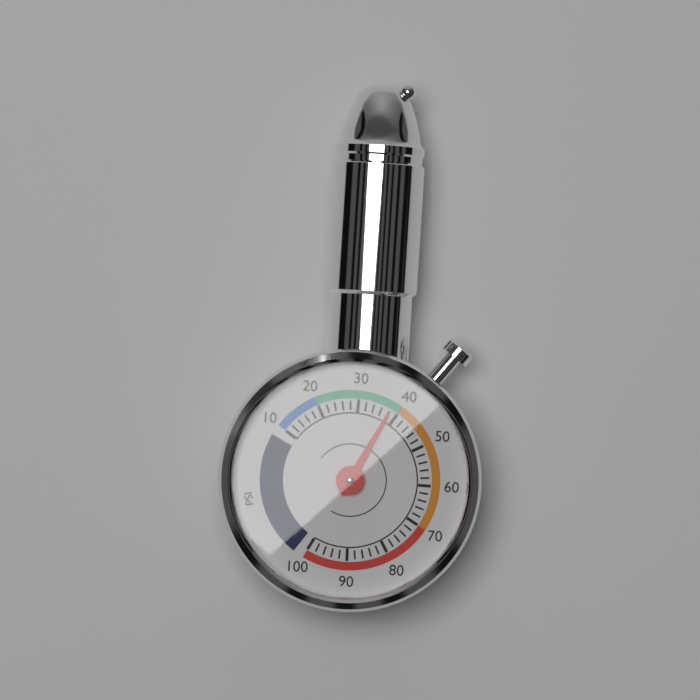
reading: 38 psi
